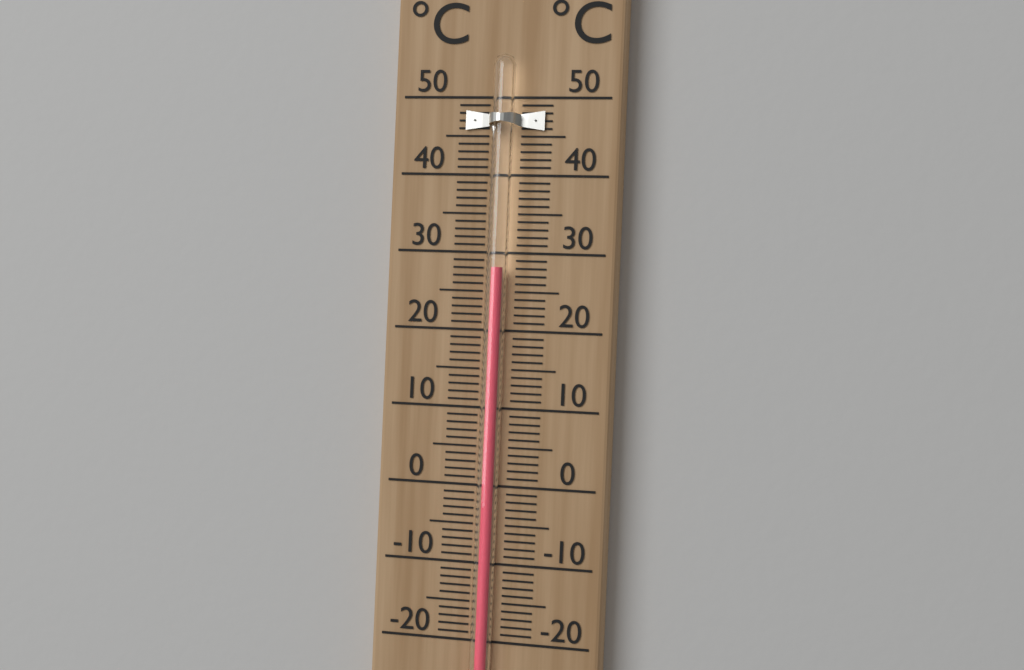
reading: 28 °C
